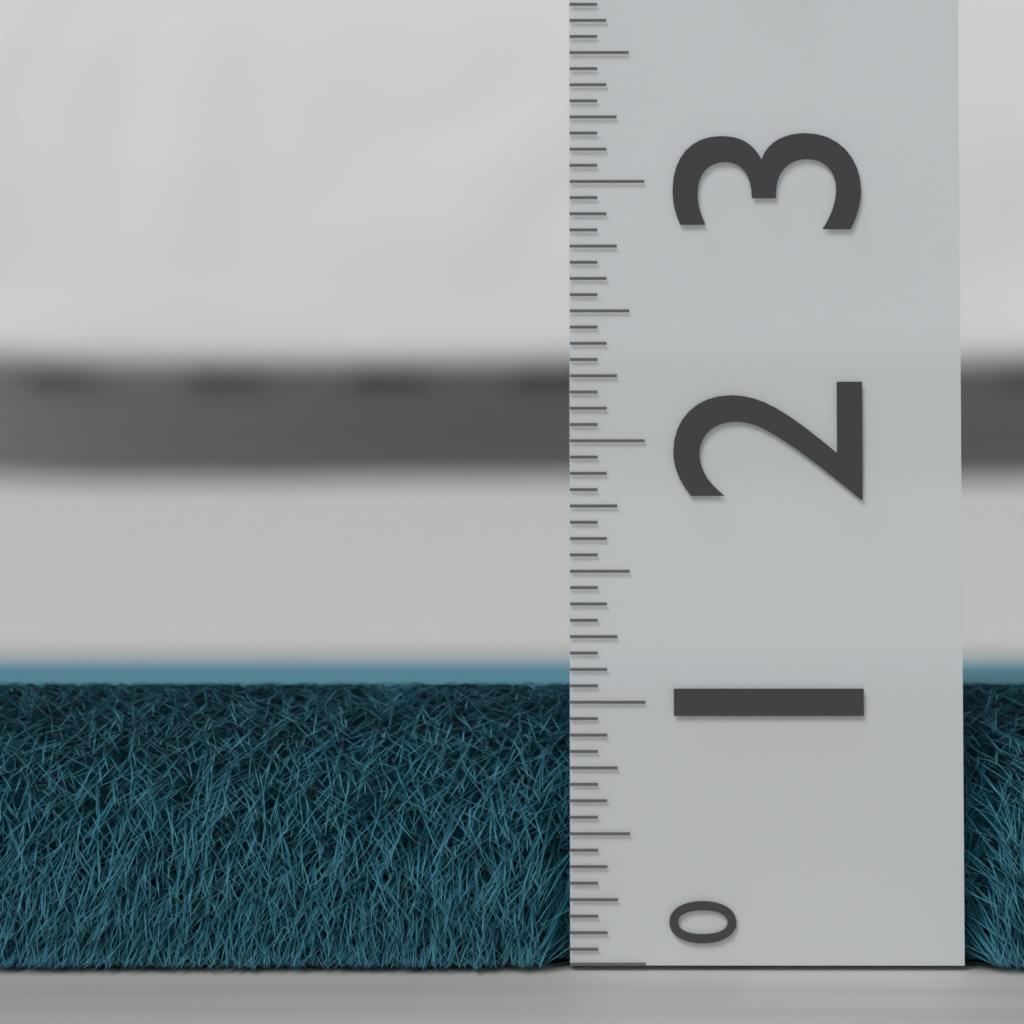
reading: 1.0625 (no unit)
